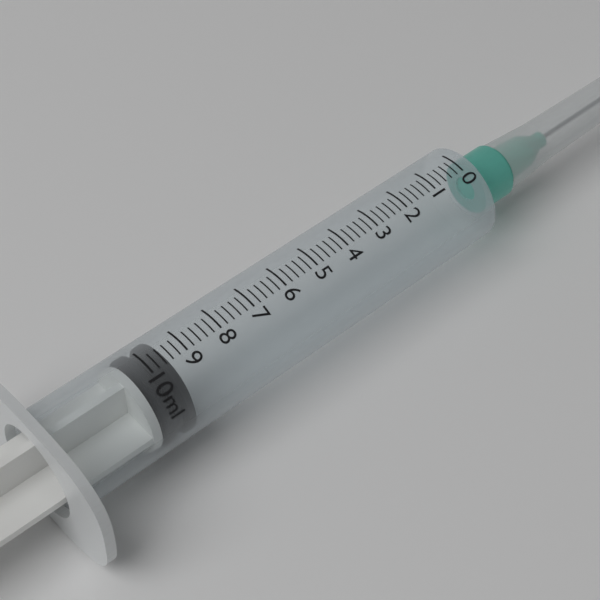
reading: 9.4 ml
